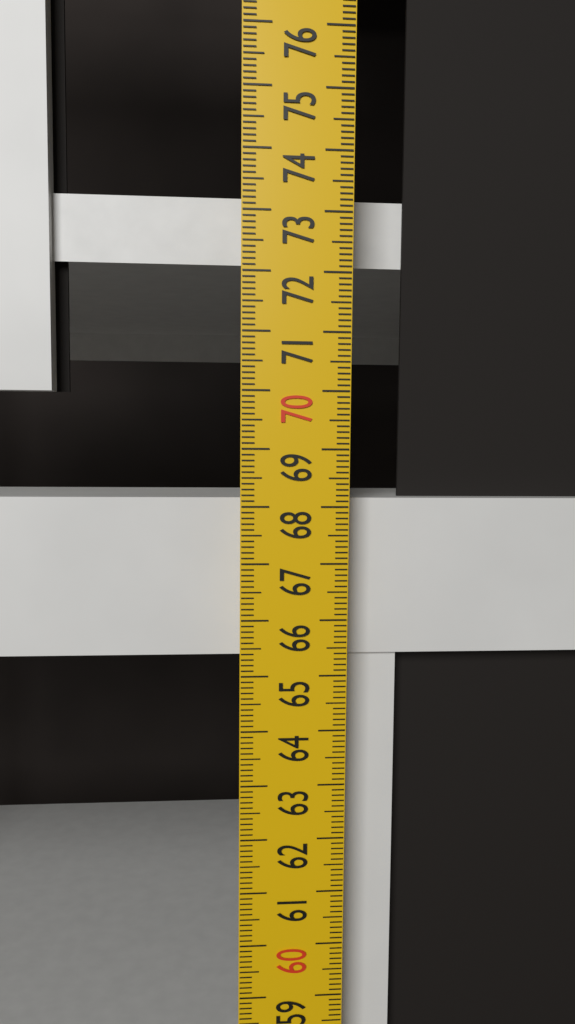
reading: 68.1 cm
